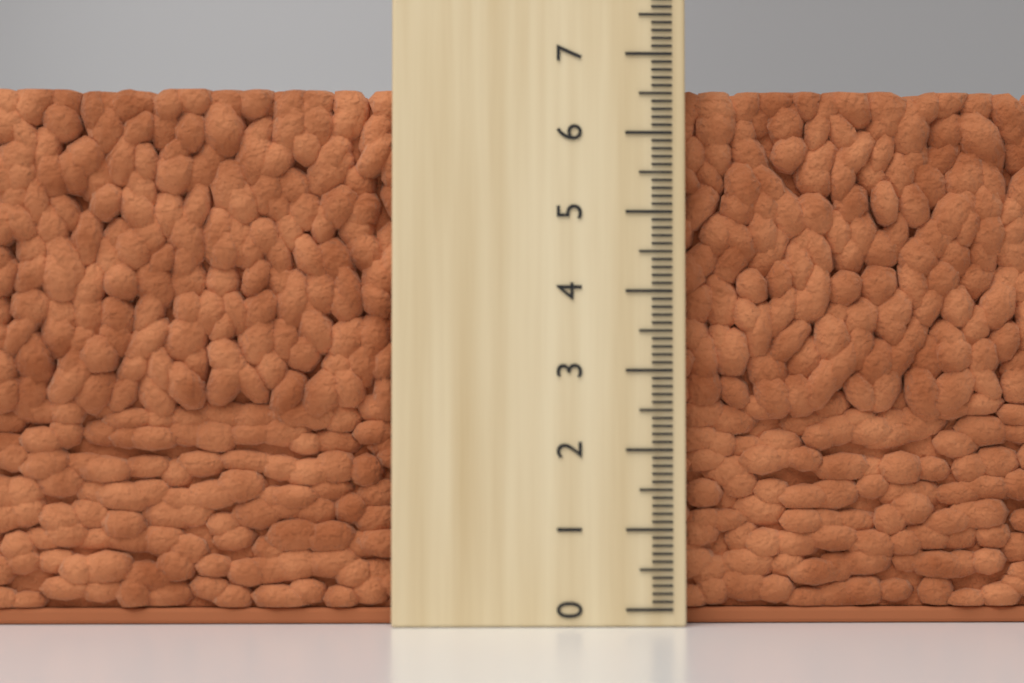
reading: 6.6 (no unit)
